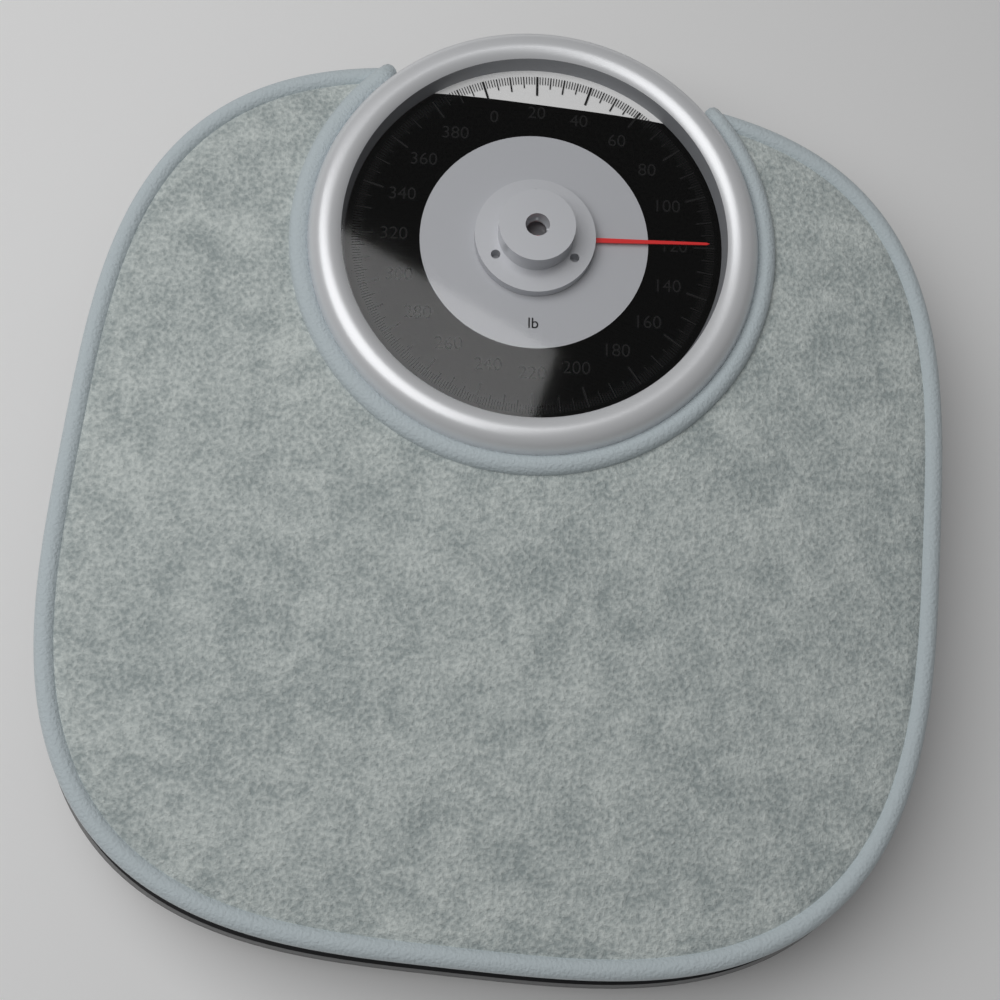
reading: 119 lb
